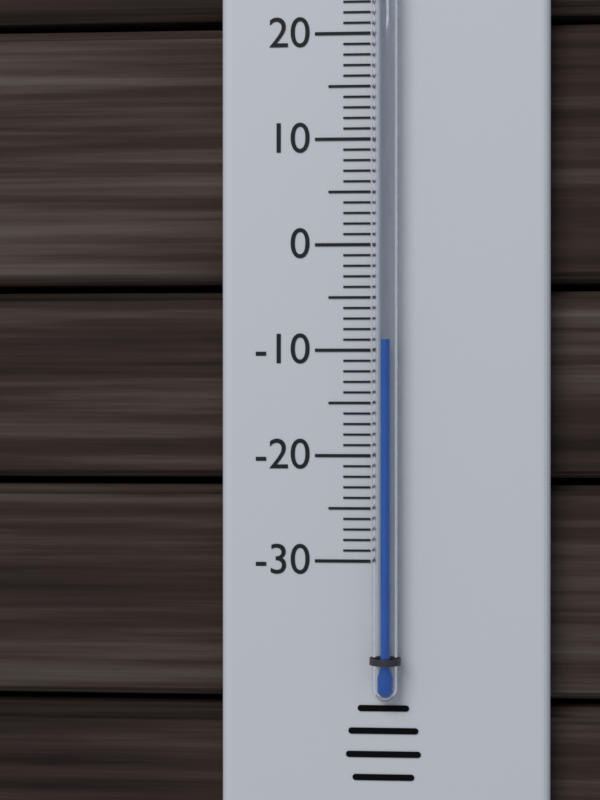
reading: -9 °C
